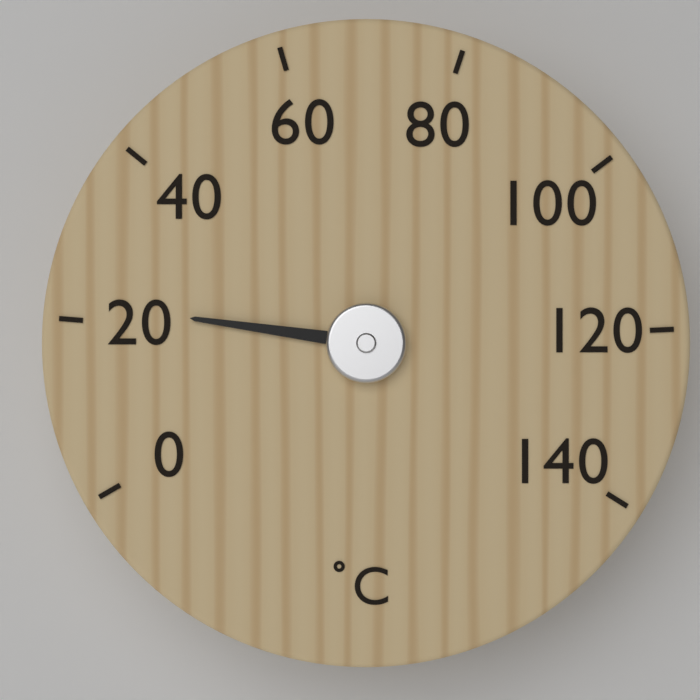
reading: 22 °C
